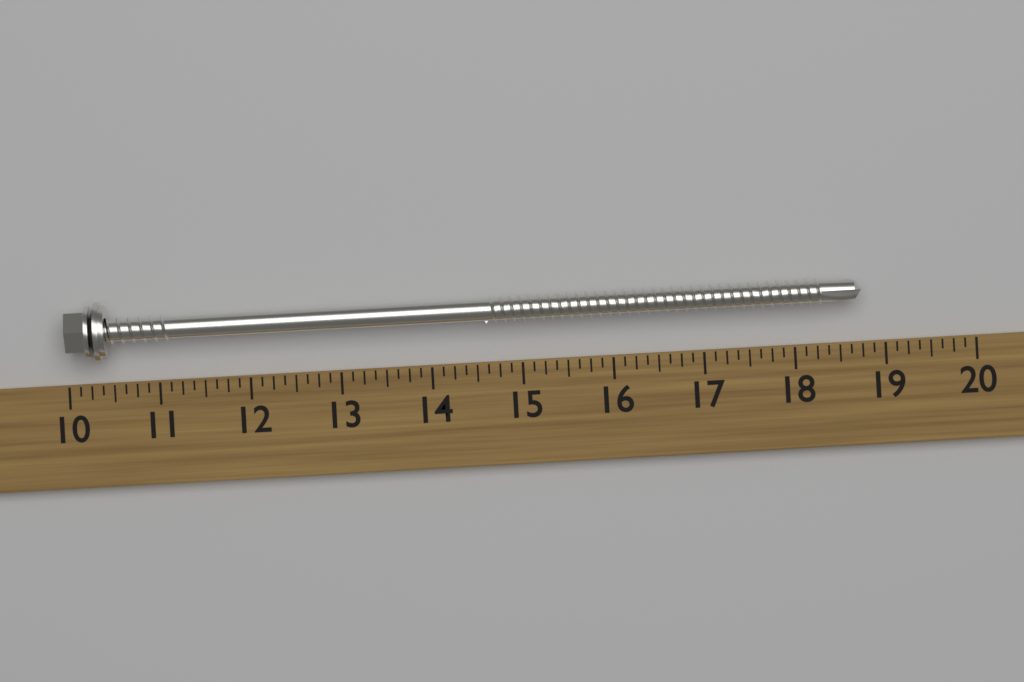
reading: 18.750 (no unit)
